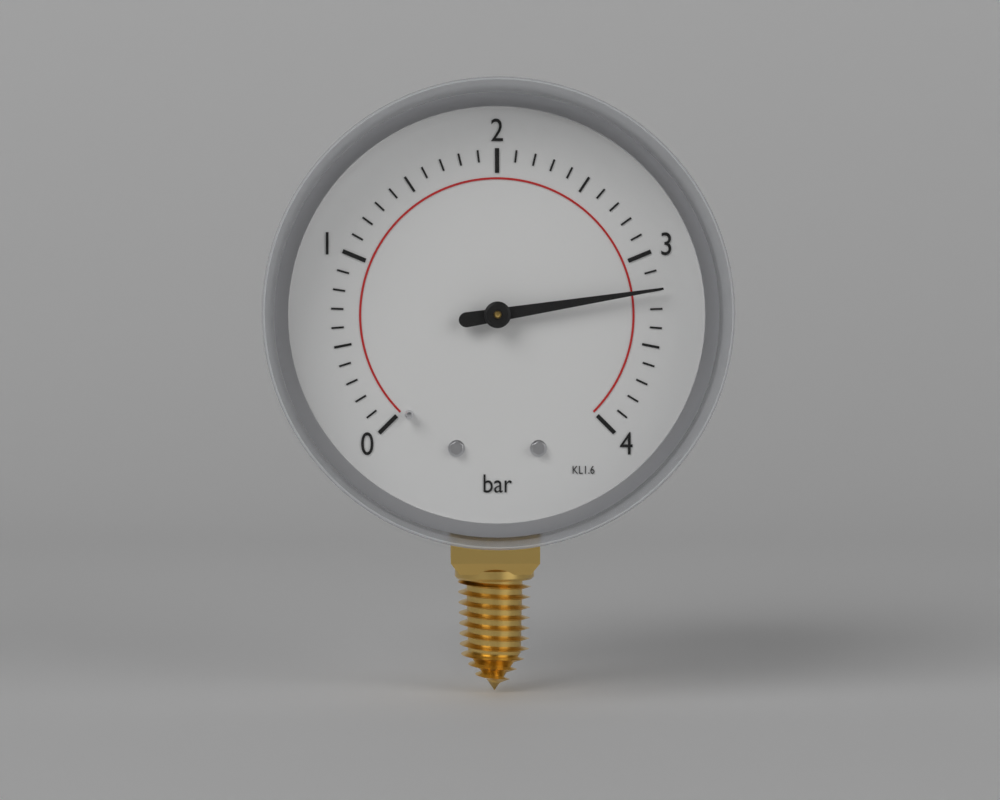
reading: 3.2 bar
